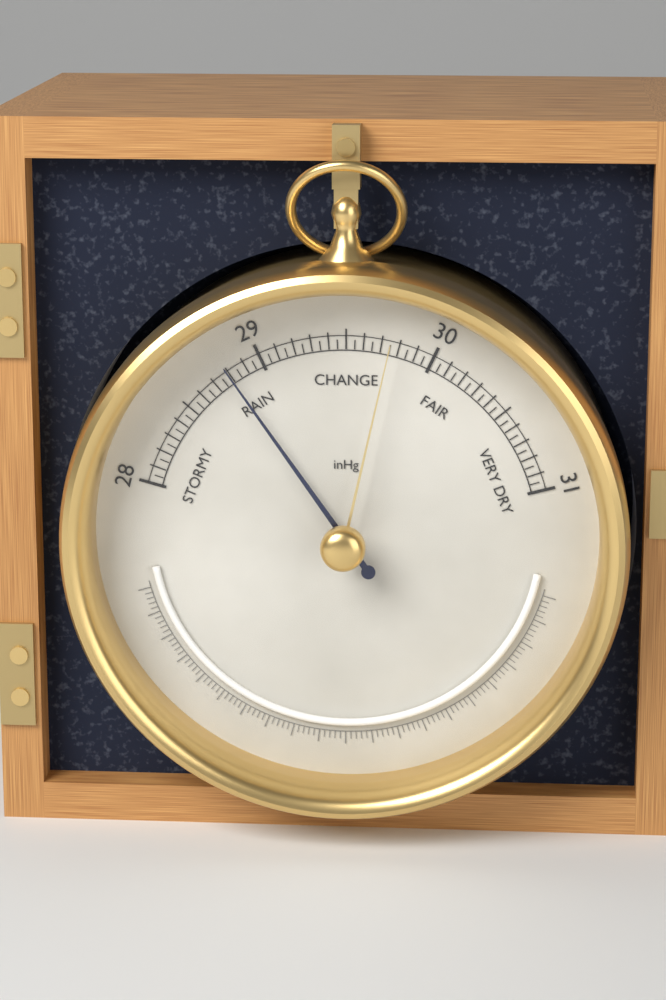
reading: 28.80 inHg
